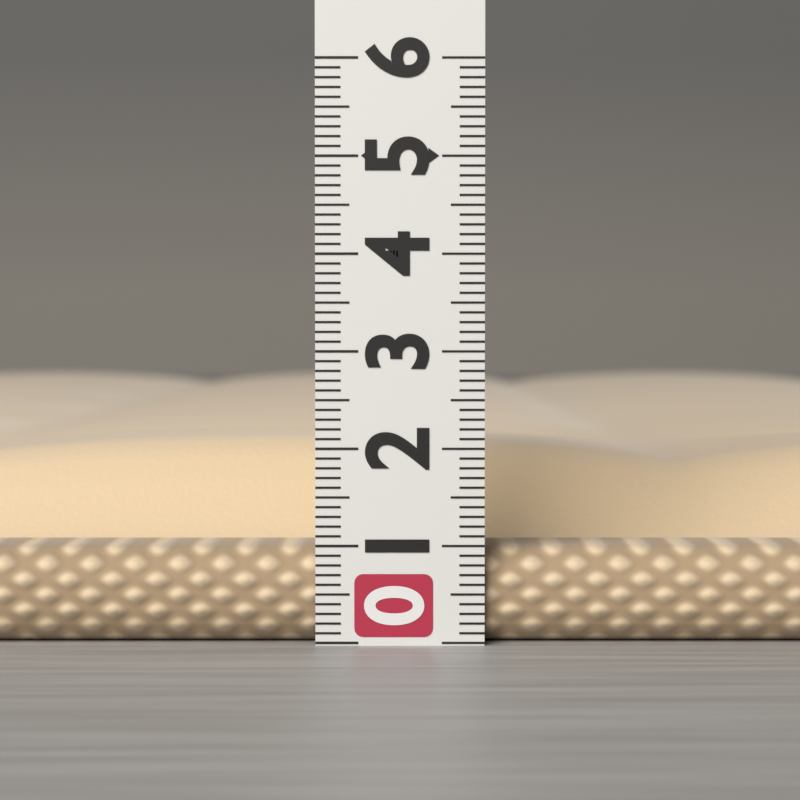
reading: 2.0 (no unit)
